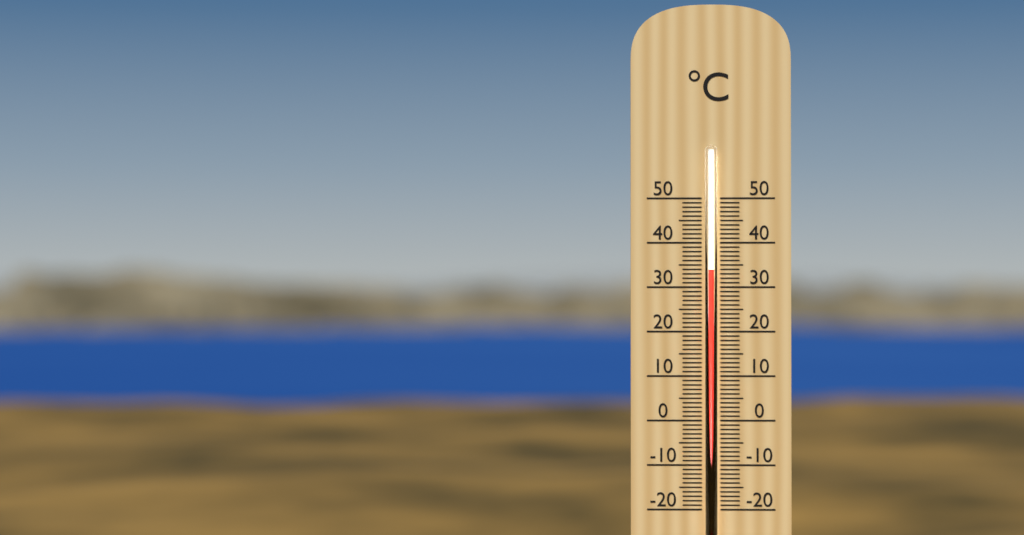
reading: 34 °C
